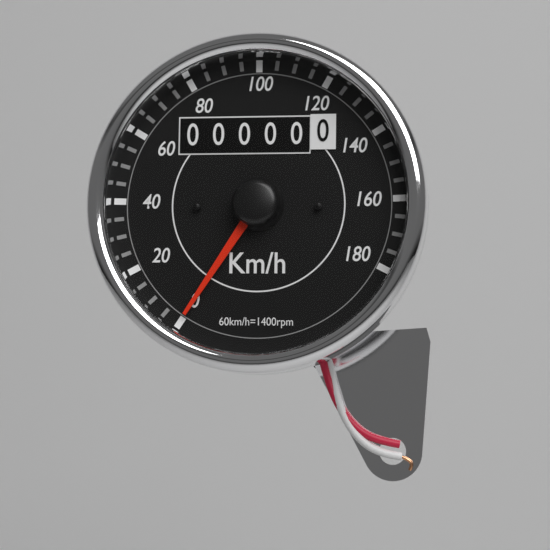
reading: 0 km/h
